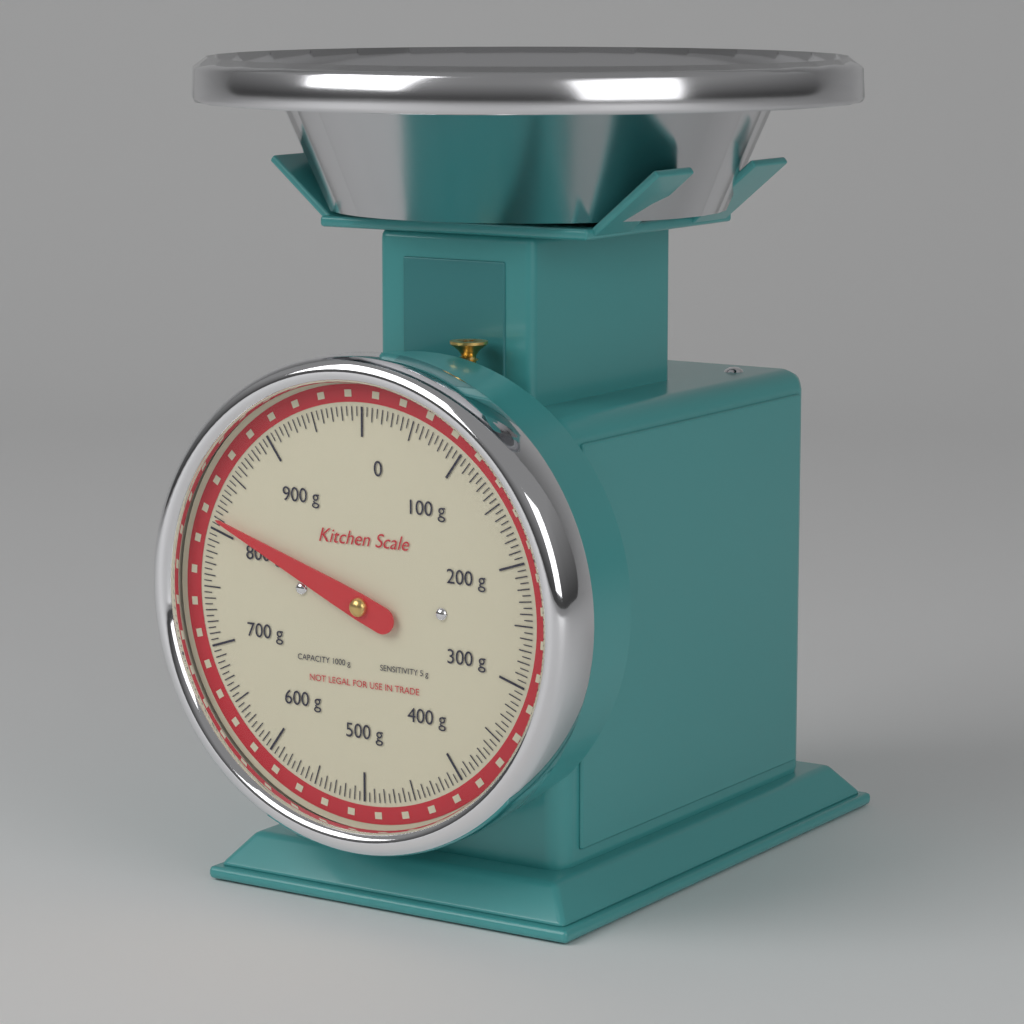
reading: 810 g
